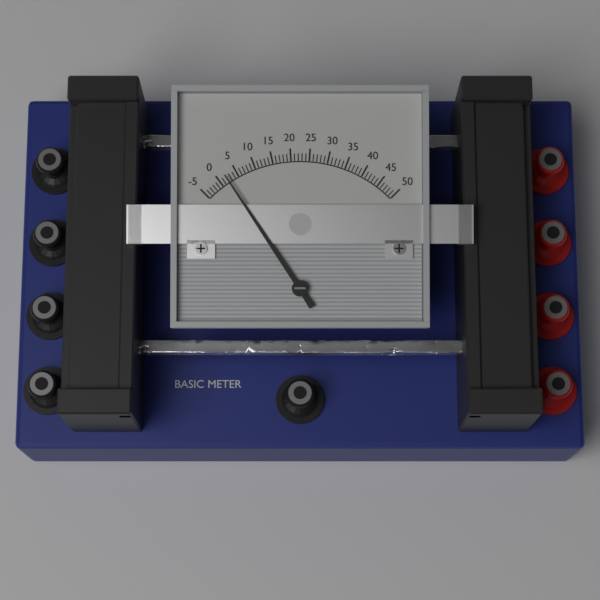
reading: 2 (no unit)
